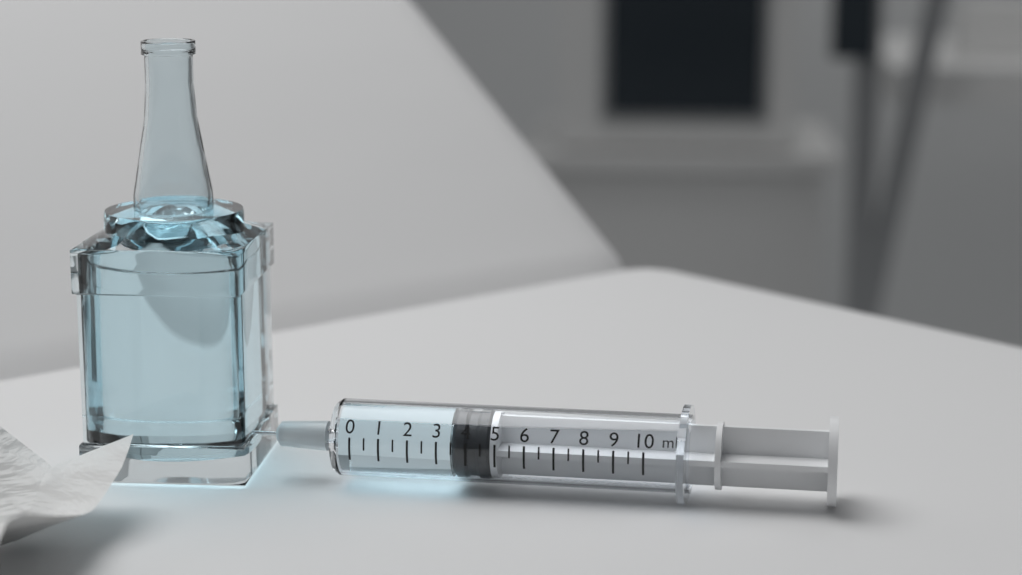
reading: 3.5 ml
